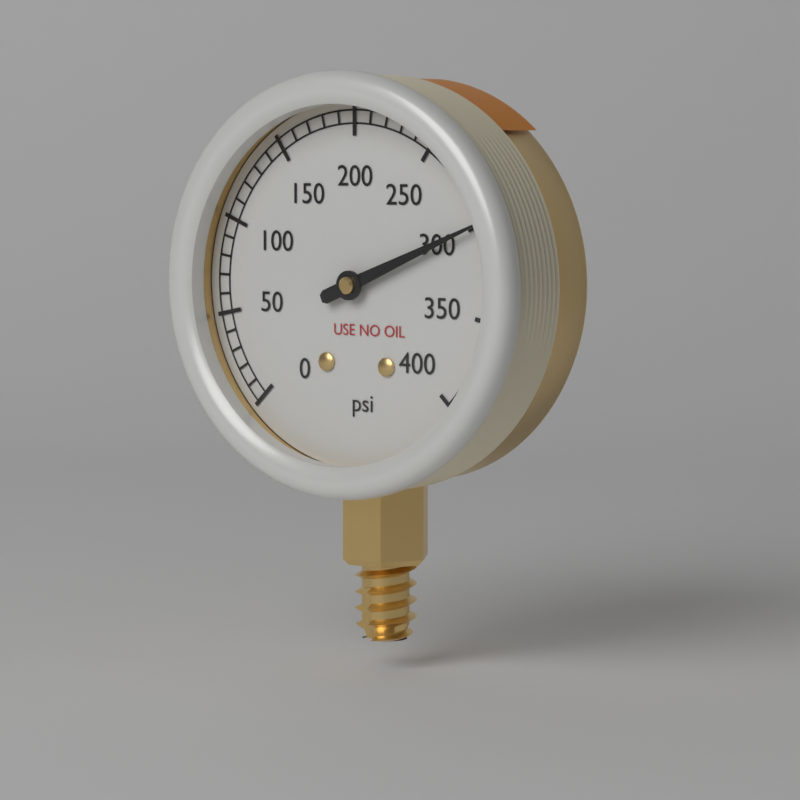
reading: 300 psi
